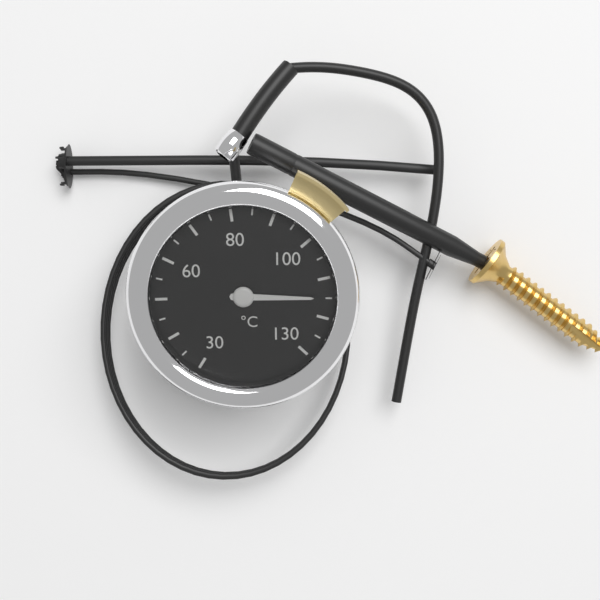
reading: 115 °C
